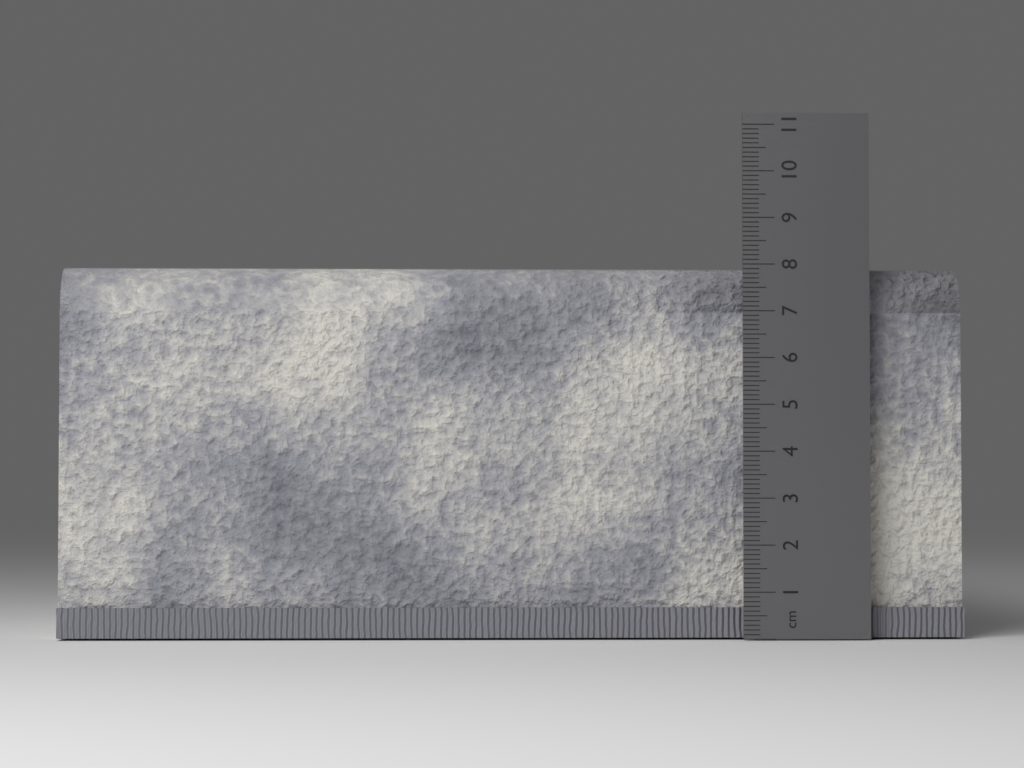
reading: 8.0 cm
